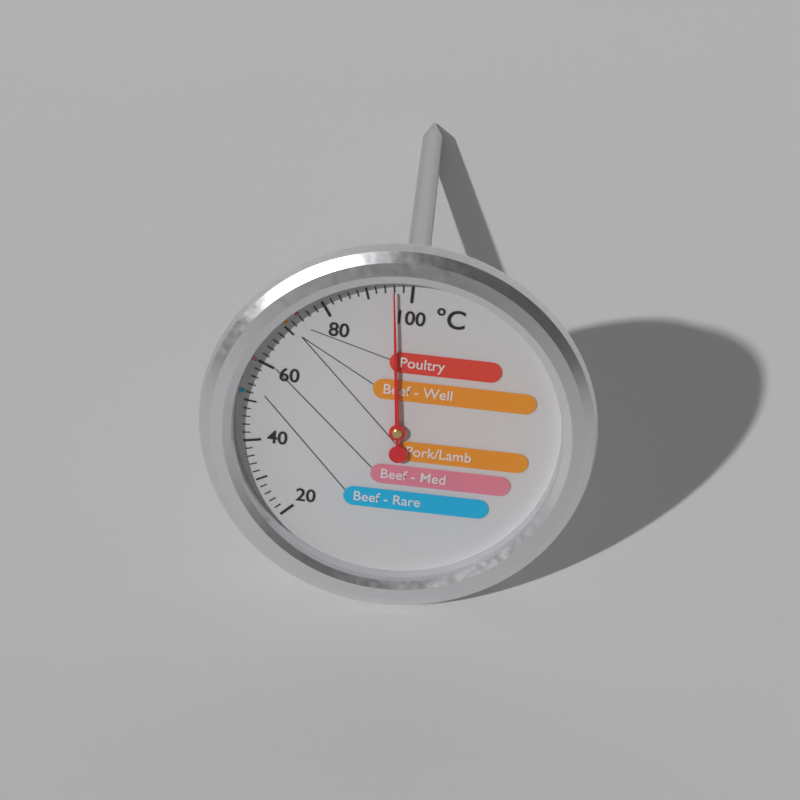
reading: 96 °C
